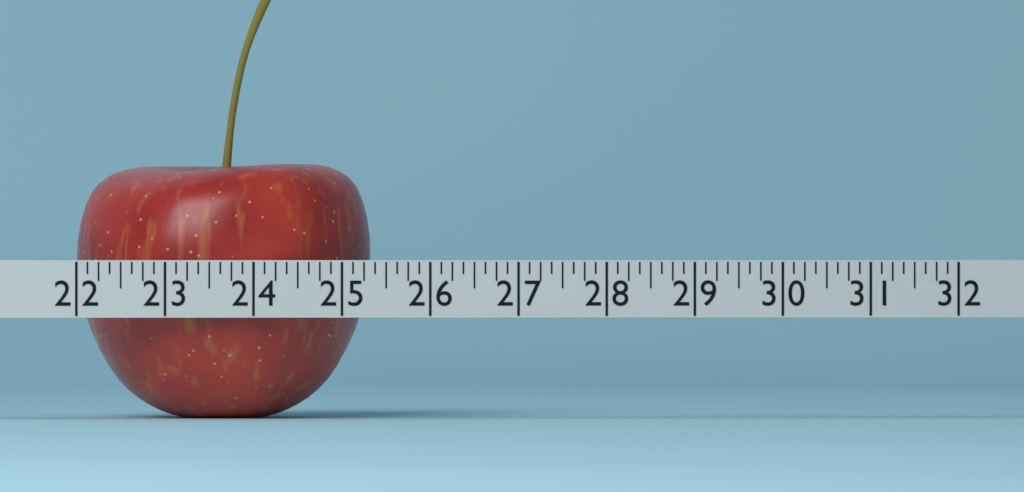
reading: 25.375 (no unit)
